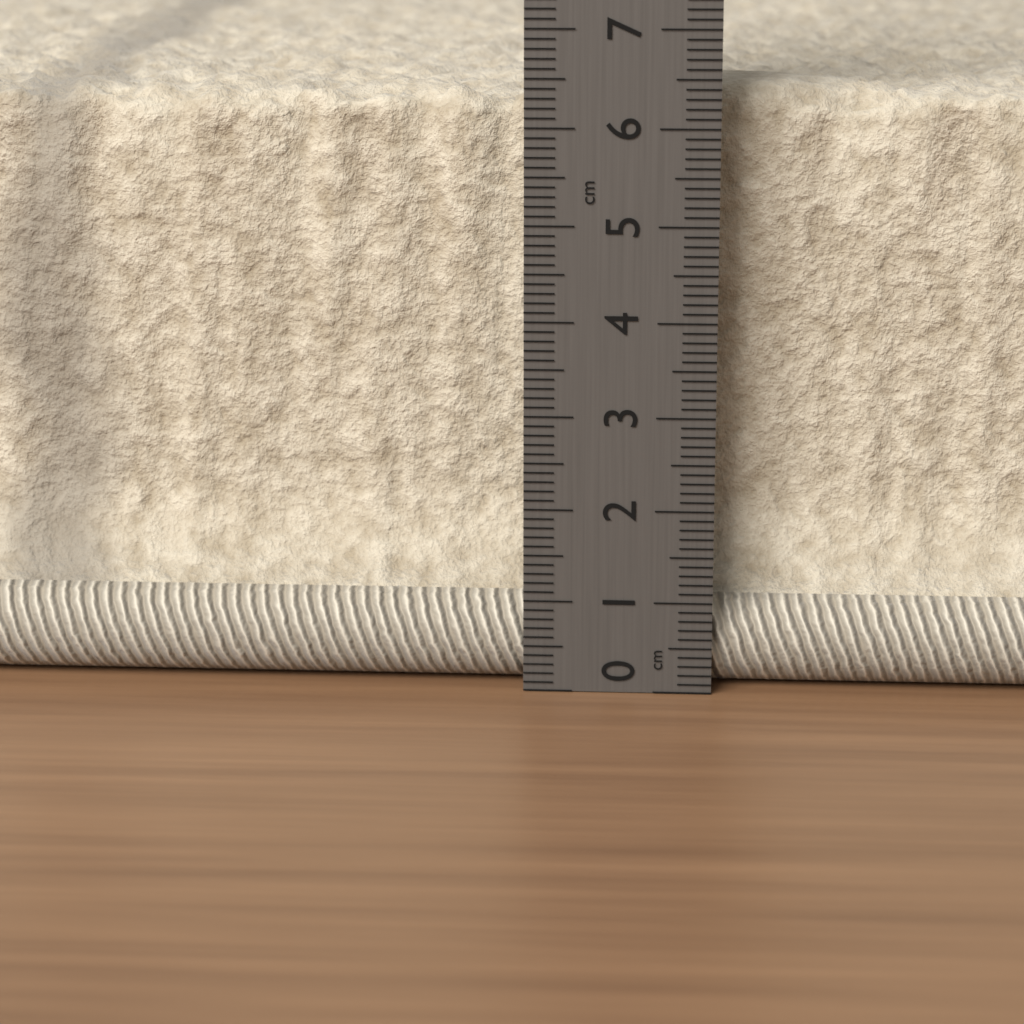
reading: 6.4 cm
